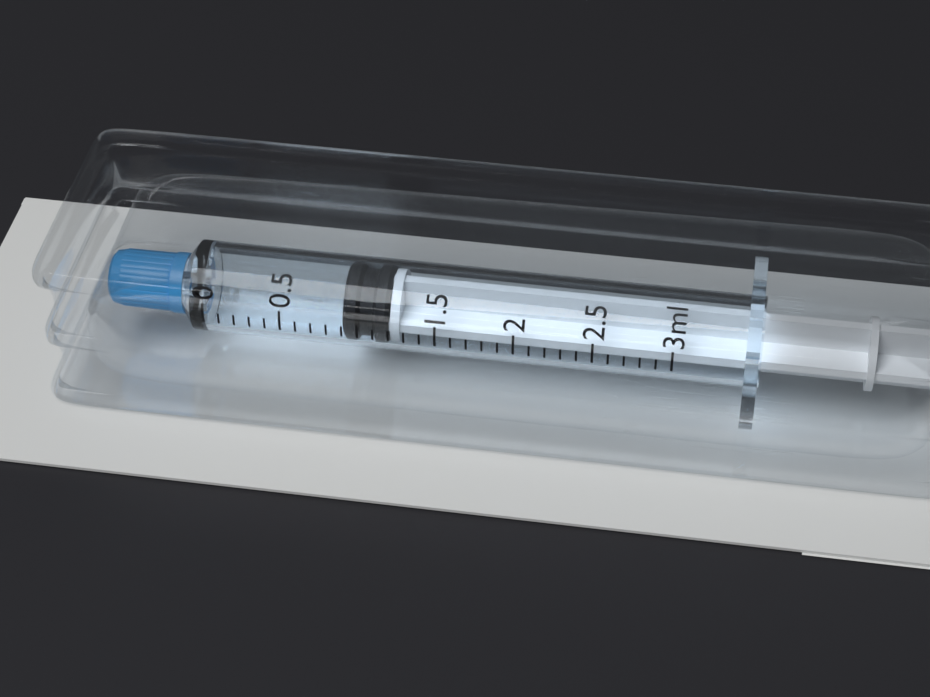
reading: 0.9 ml
